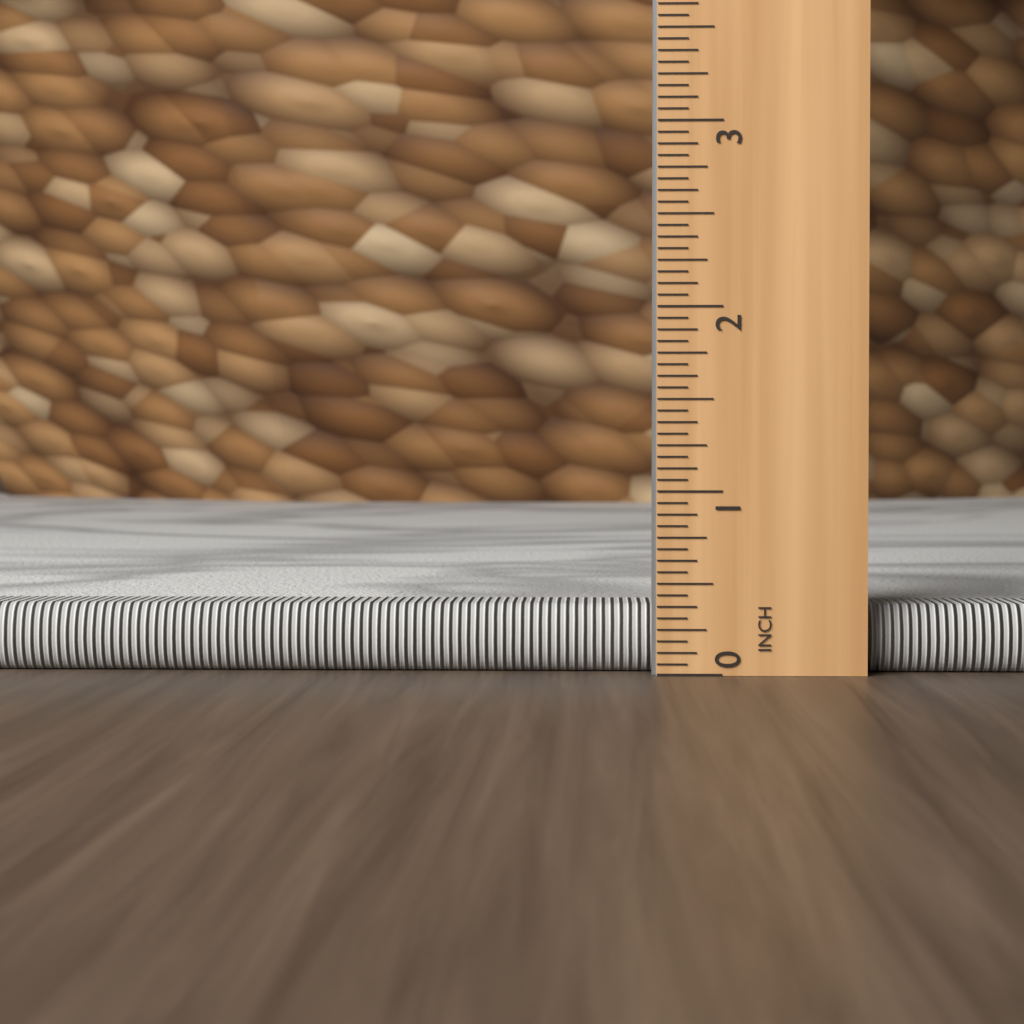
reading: 0.3750 in
